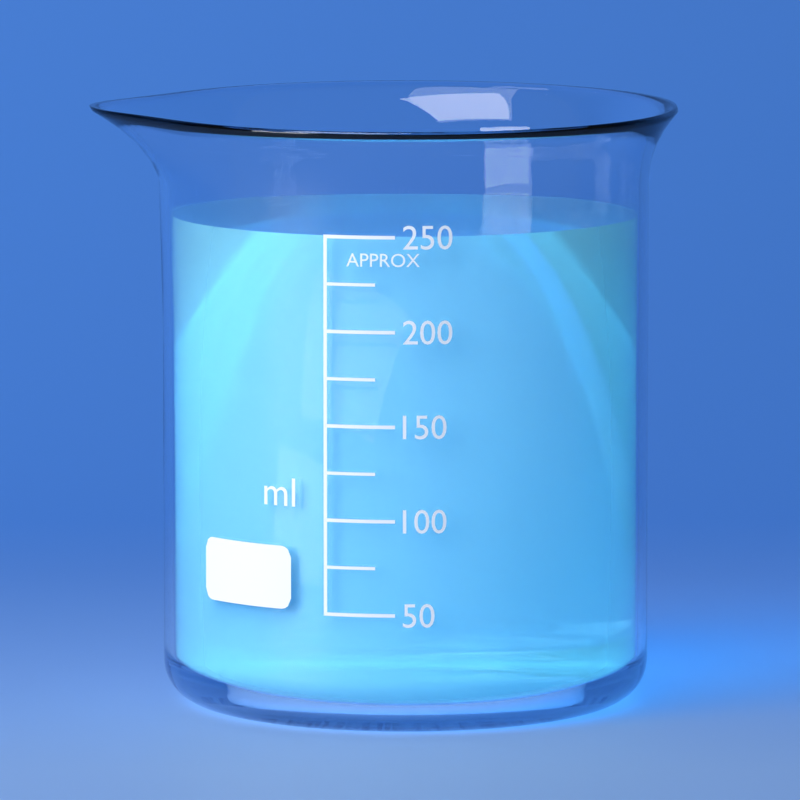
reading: 250 ml
